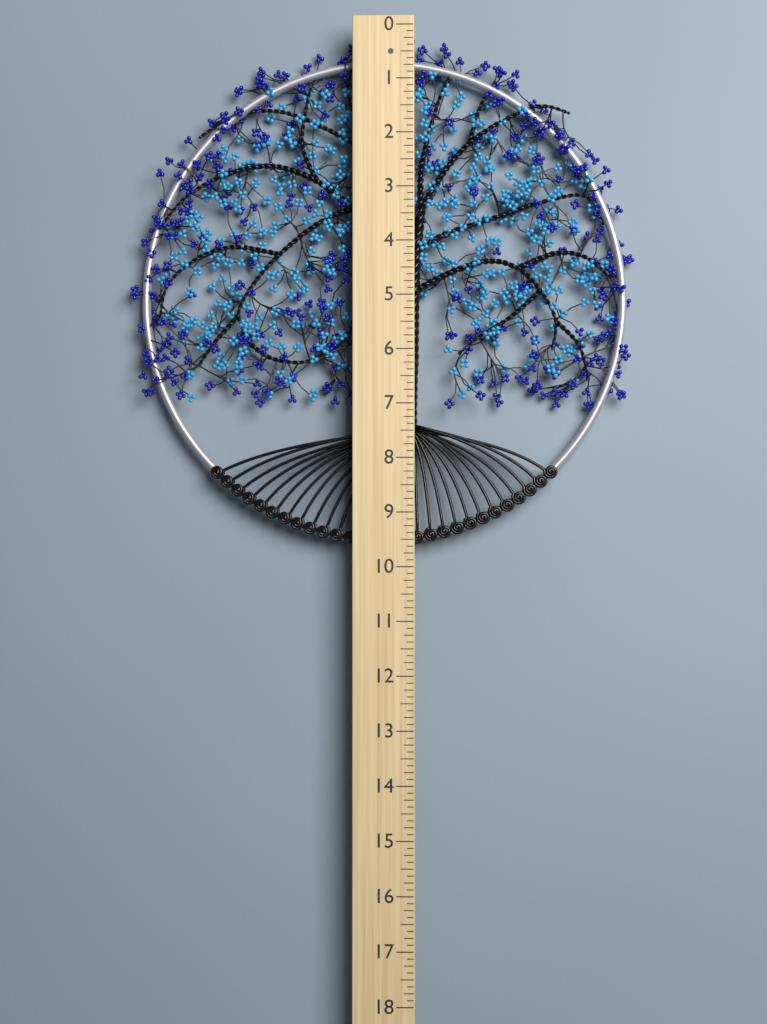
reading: 9.625 (no unit)
